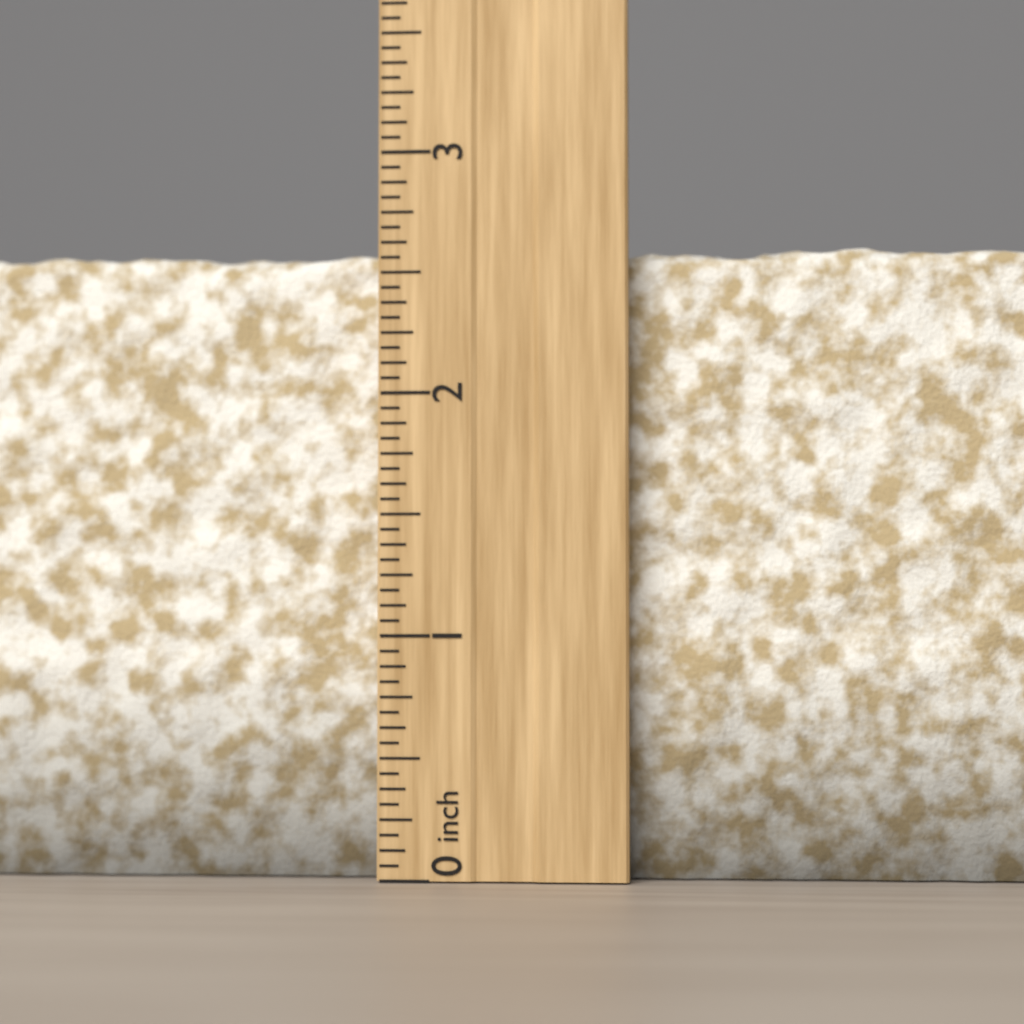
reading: 2.6250 inch
